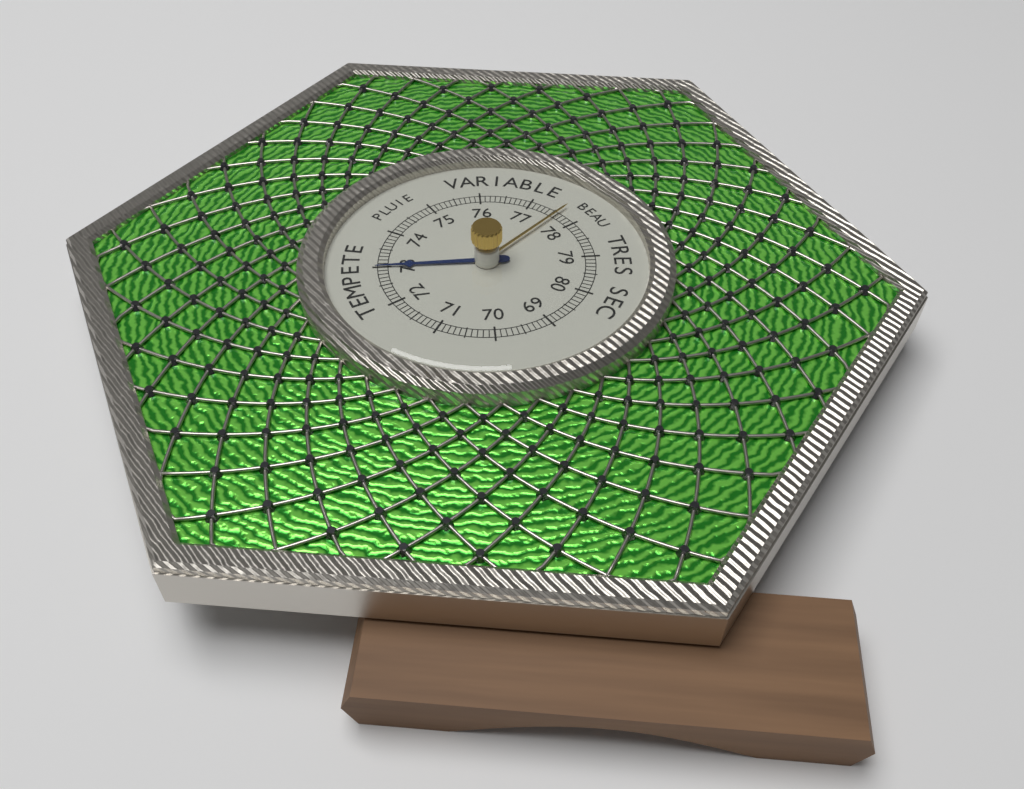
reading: 73.0 (no unit)
